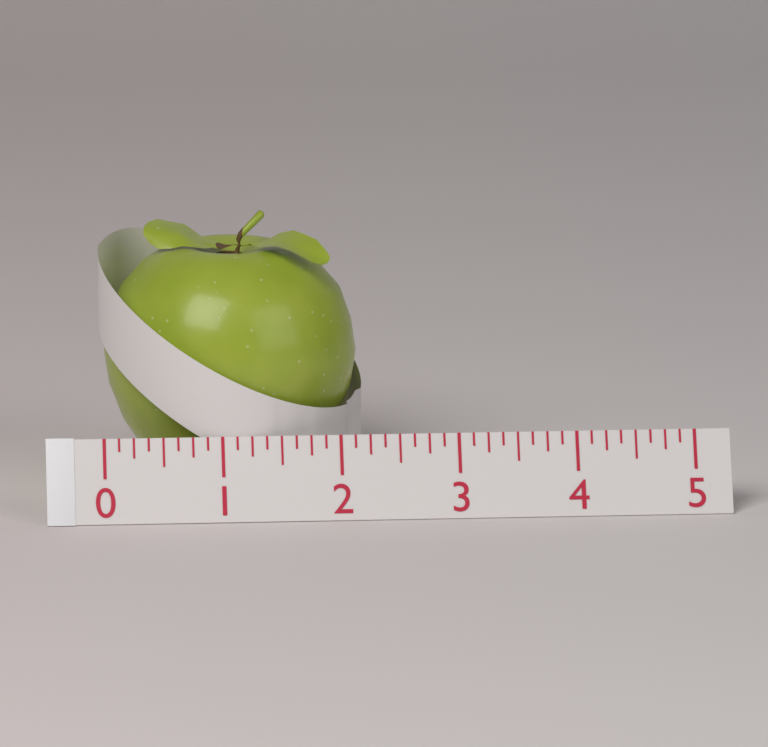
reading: 2.250 (no unit)
